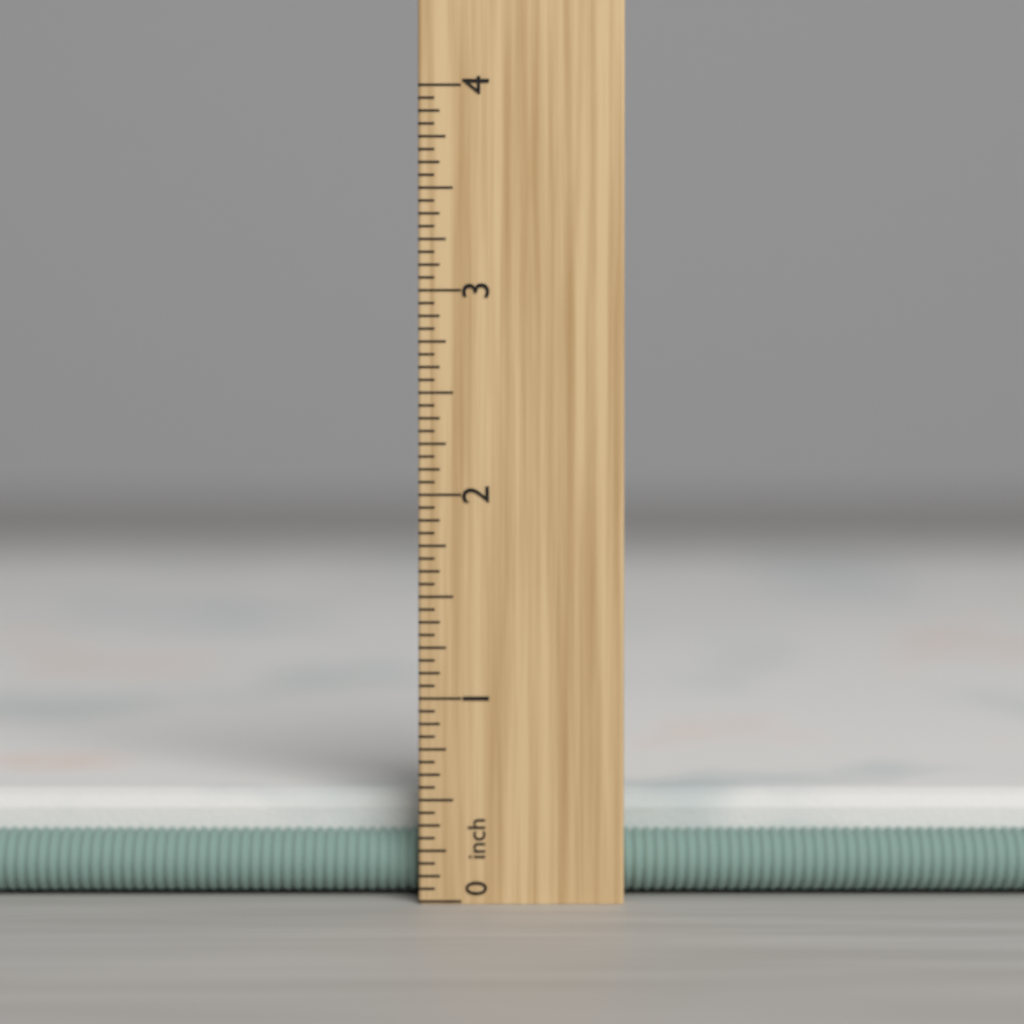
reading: 0.5000 inch
